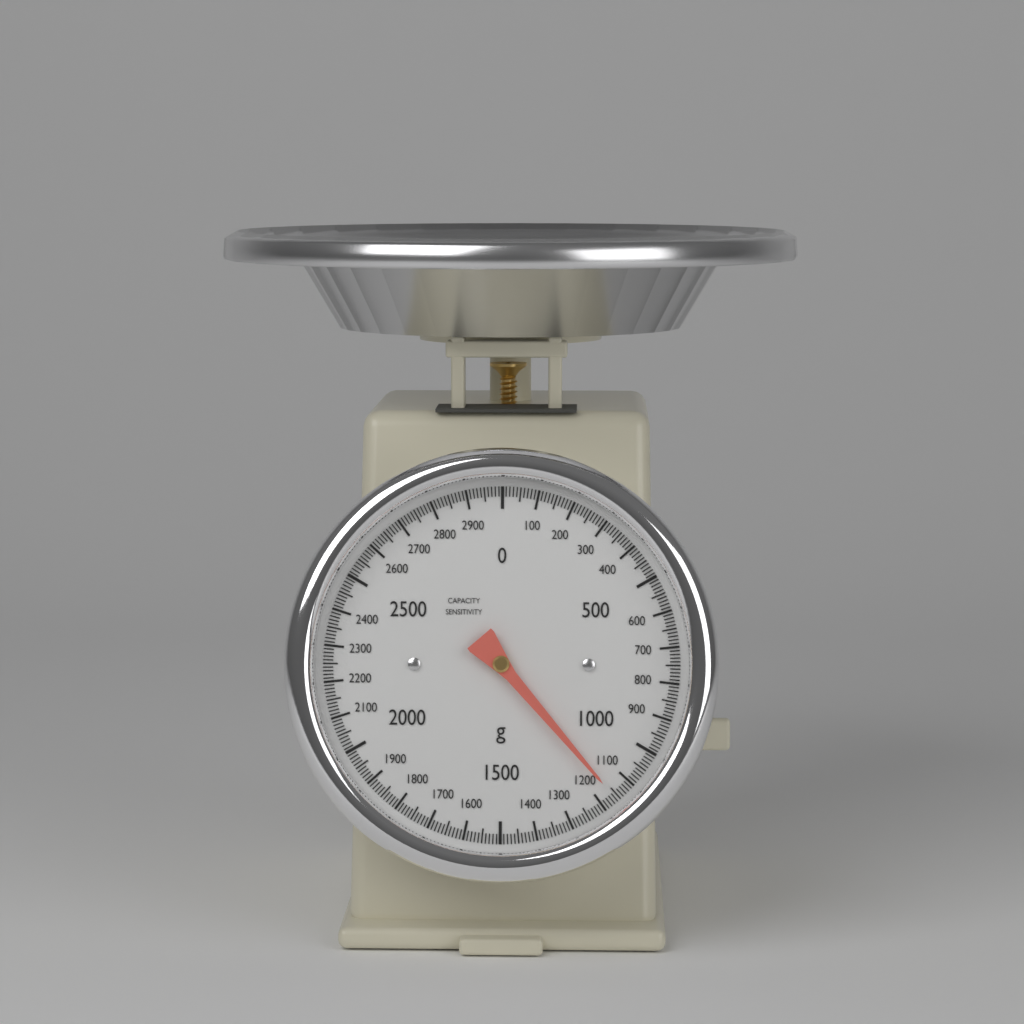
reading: 1160 g
